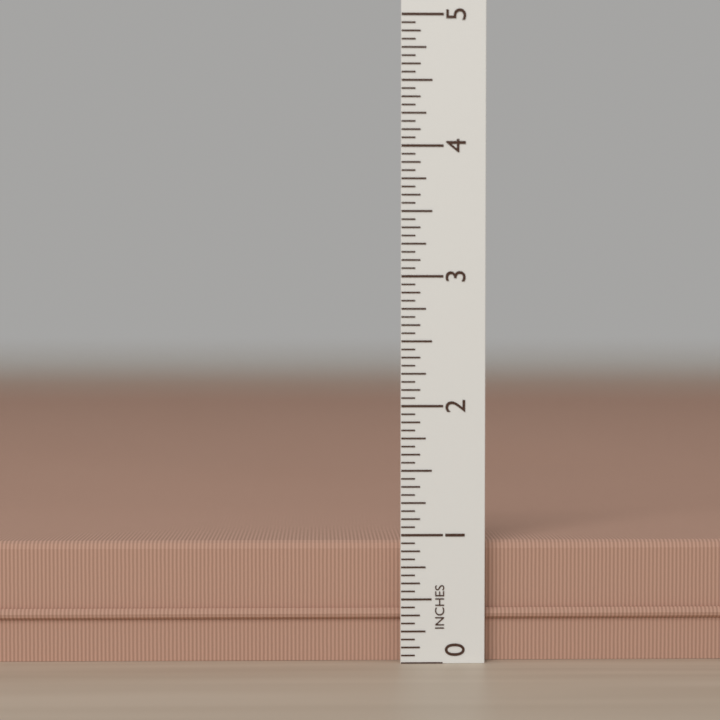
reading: 0.9375 in
